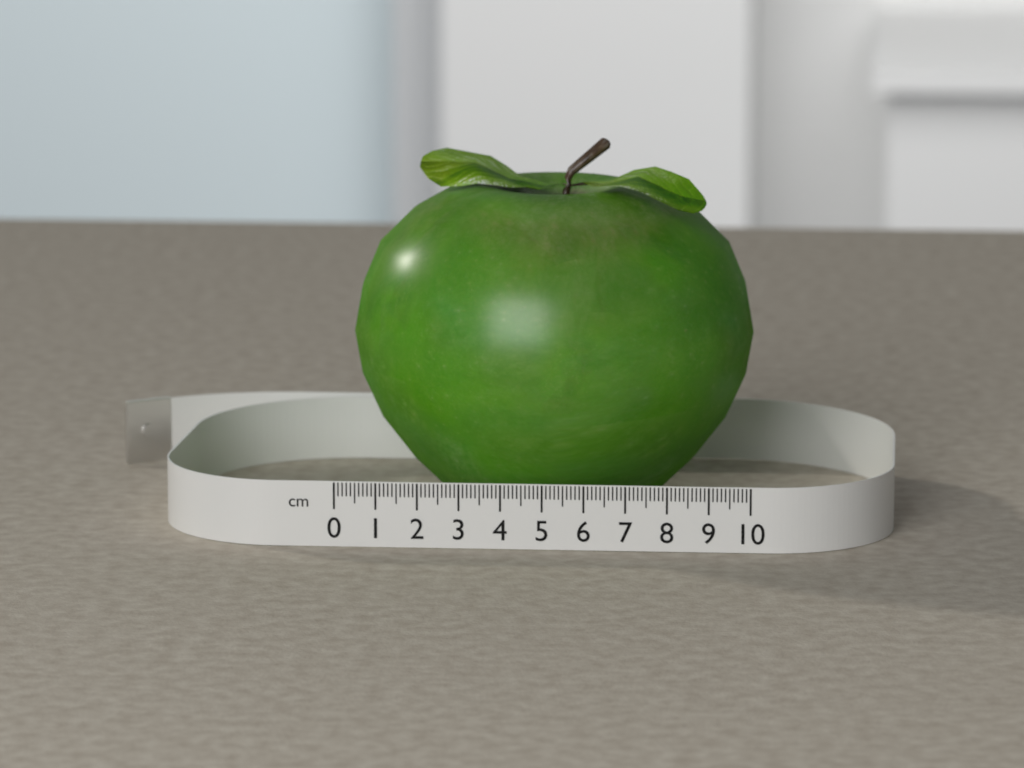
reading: 9.9 cm
